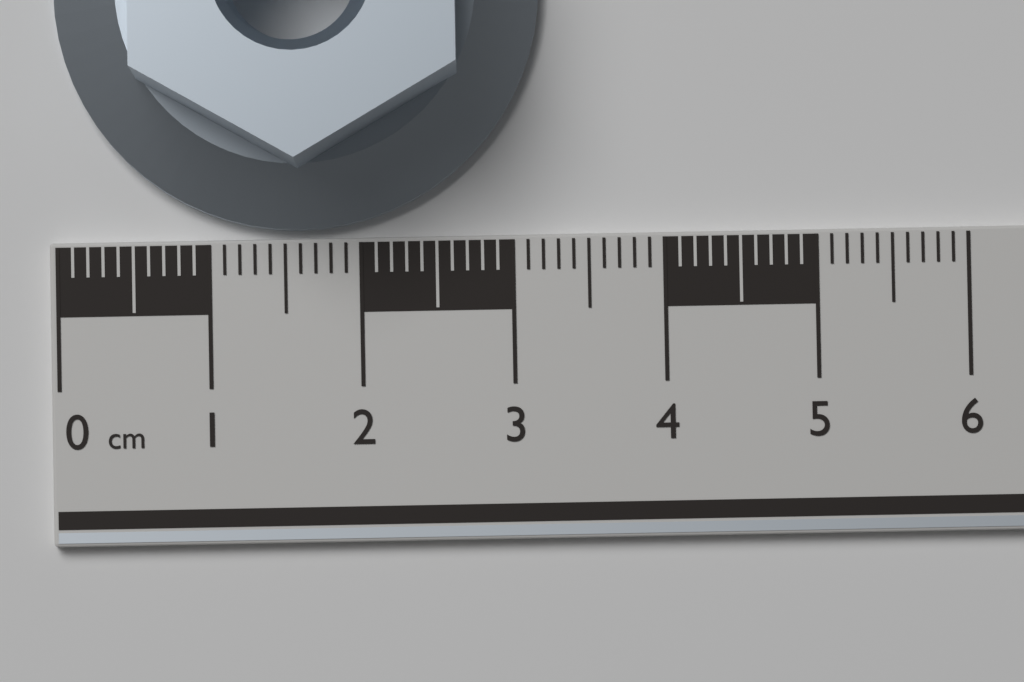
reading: 3.2 cm
